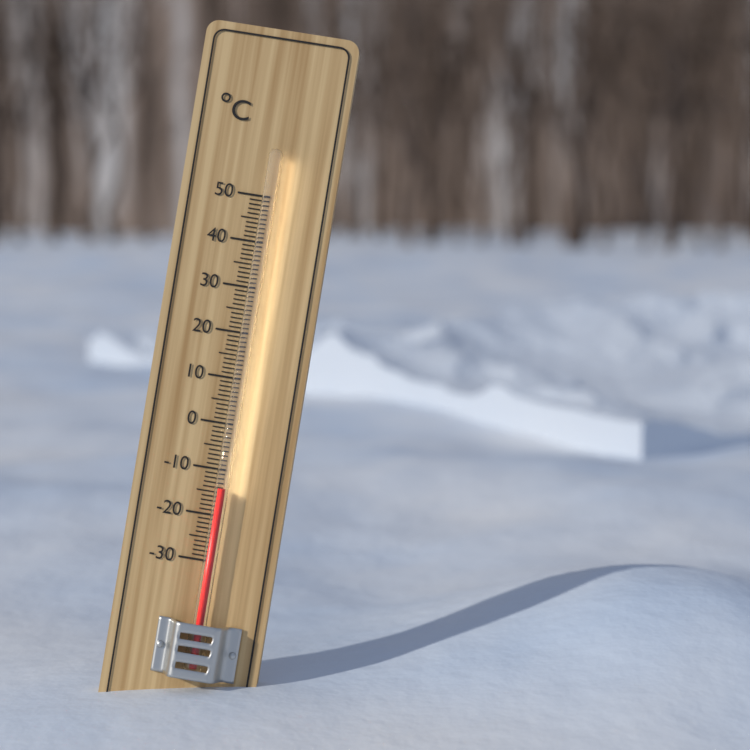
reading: -14 °C
